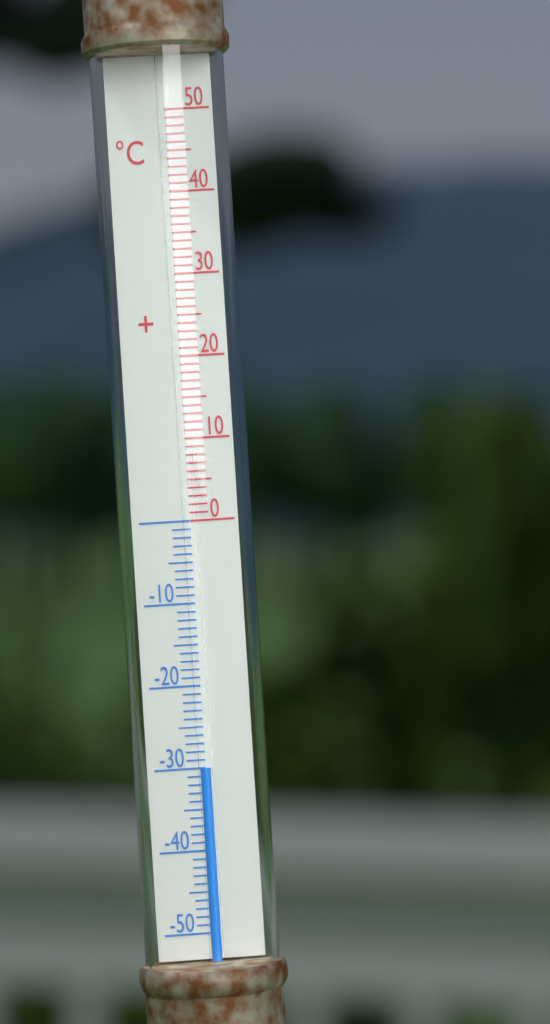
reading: -30 °C
